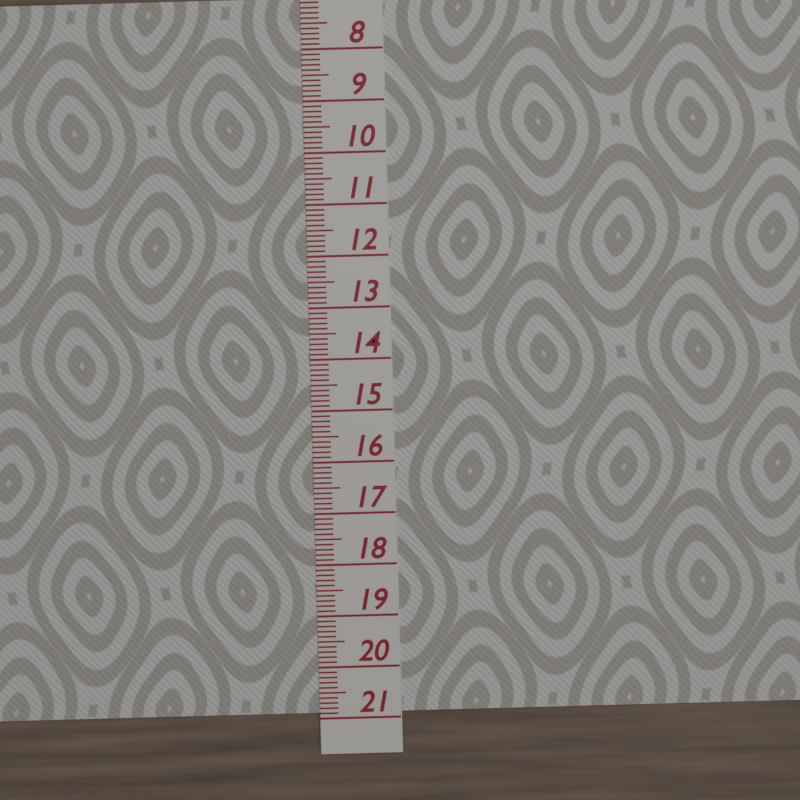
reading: 20.9 (no unit)
